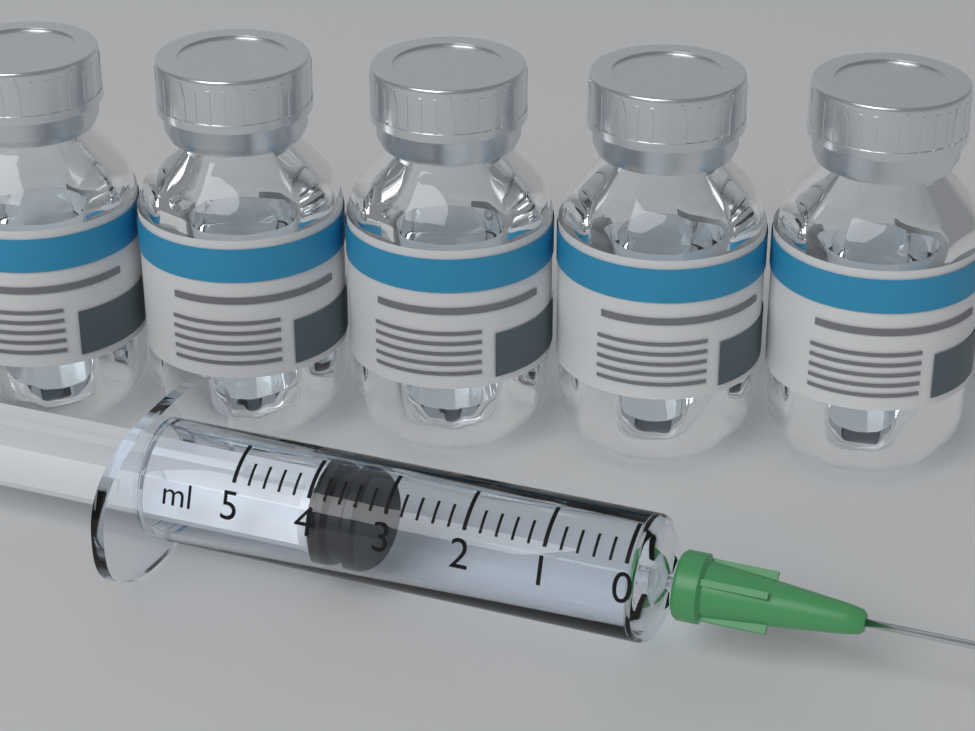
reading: 3.4 ml
